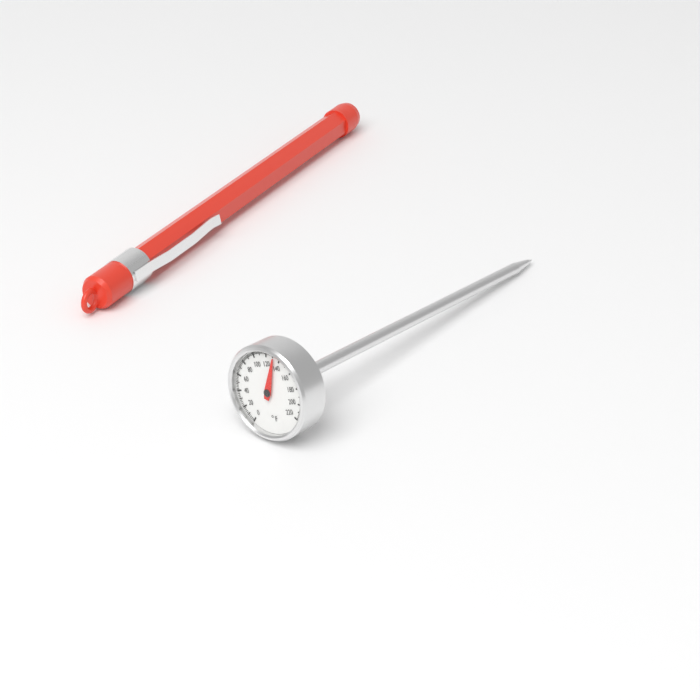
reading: 132 °F
